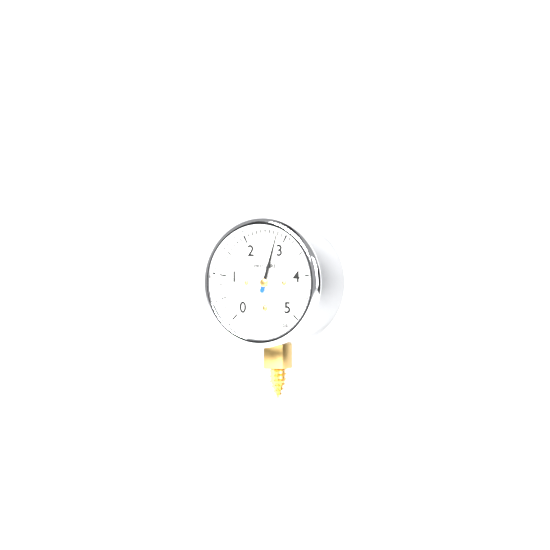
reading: 2.8 psi
